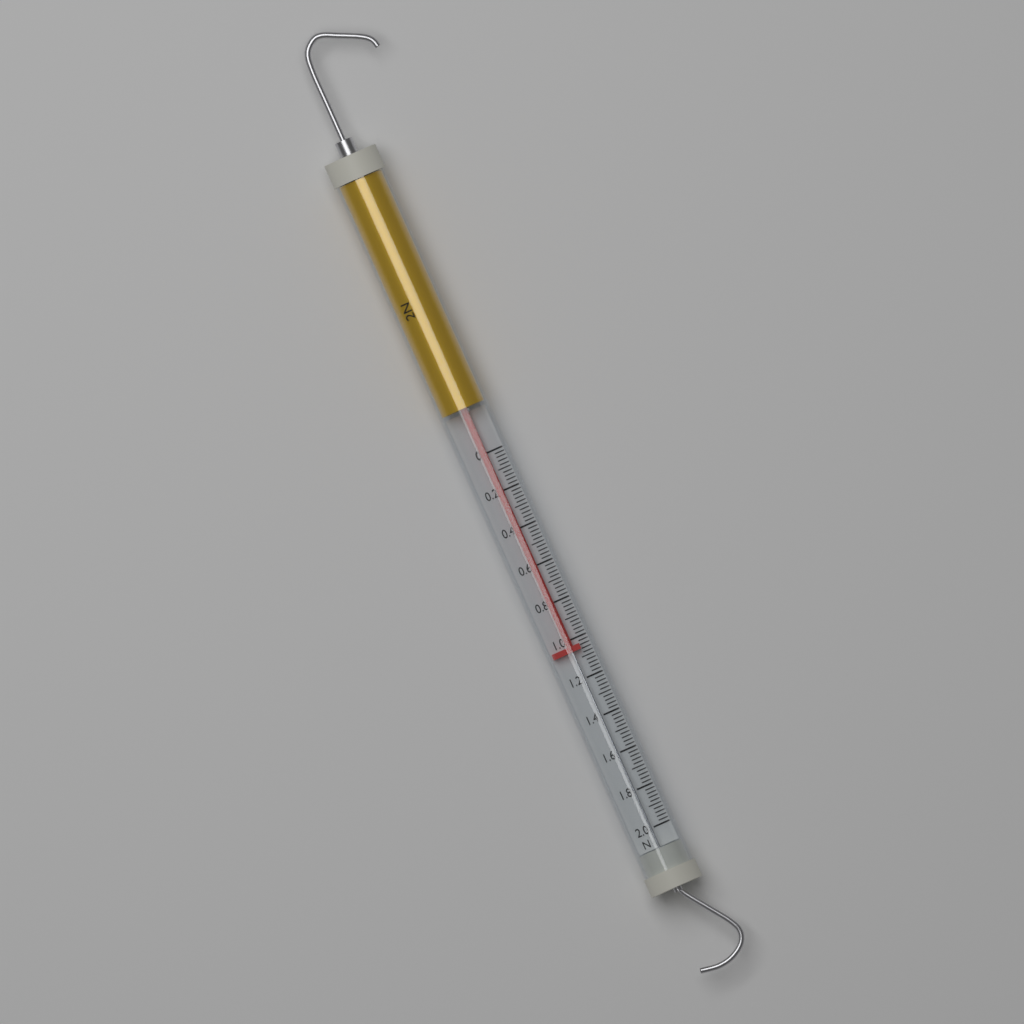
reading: 1.06 N
